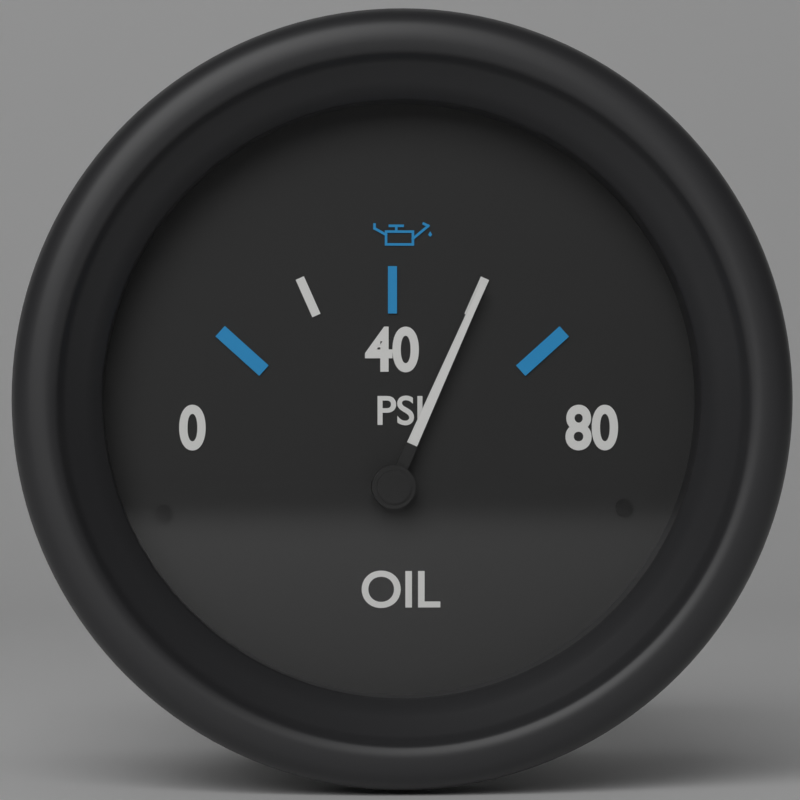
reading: 60 psi
